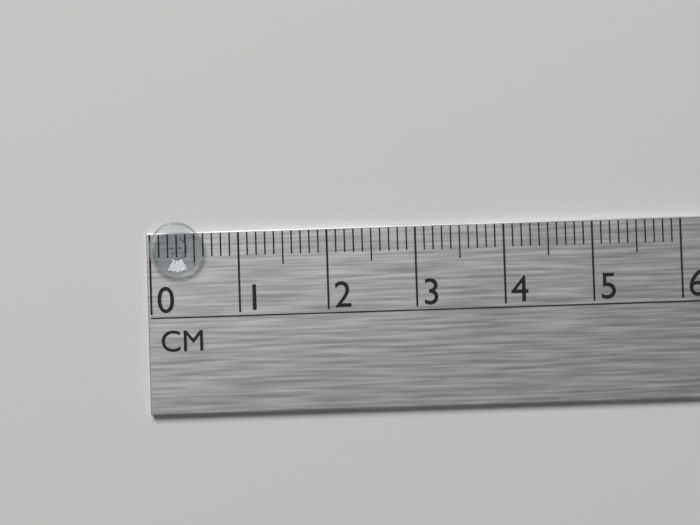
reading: 0.6 cm
